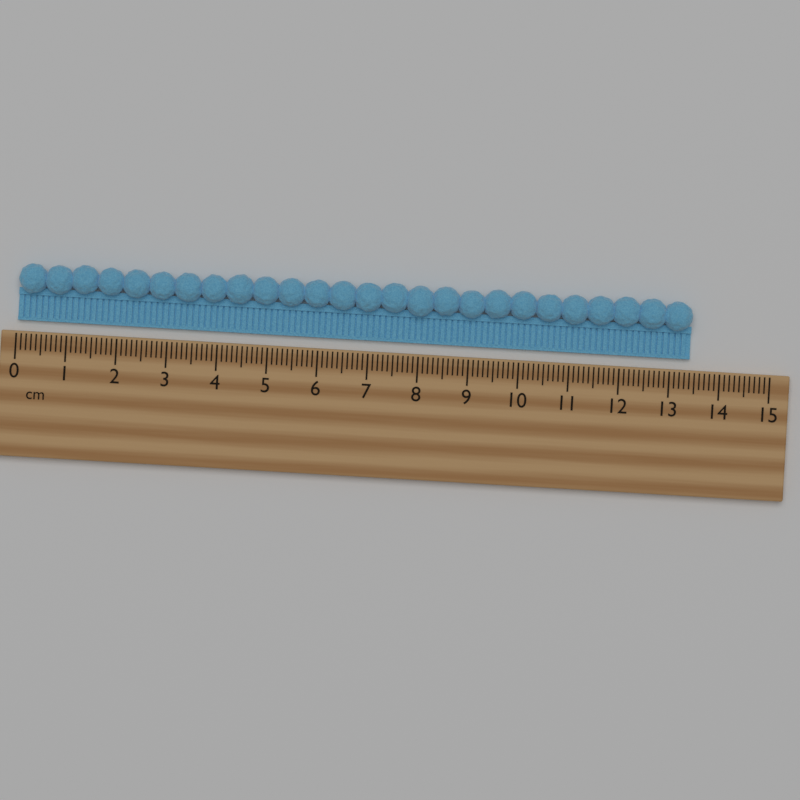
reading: 13.4 cm
